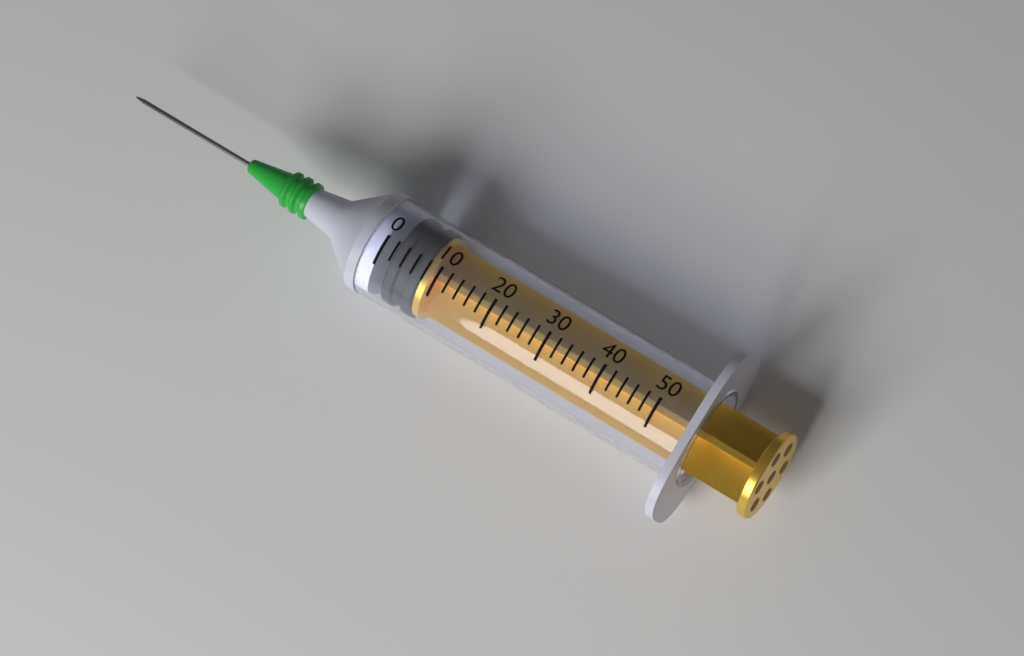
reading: 2 (no unit)
